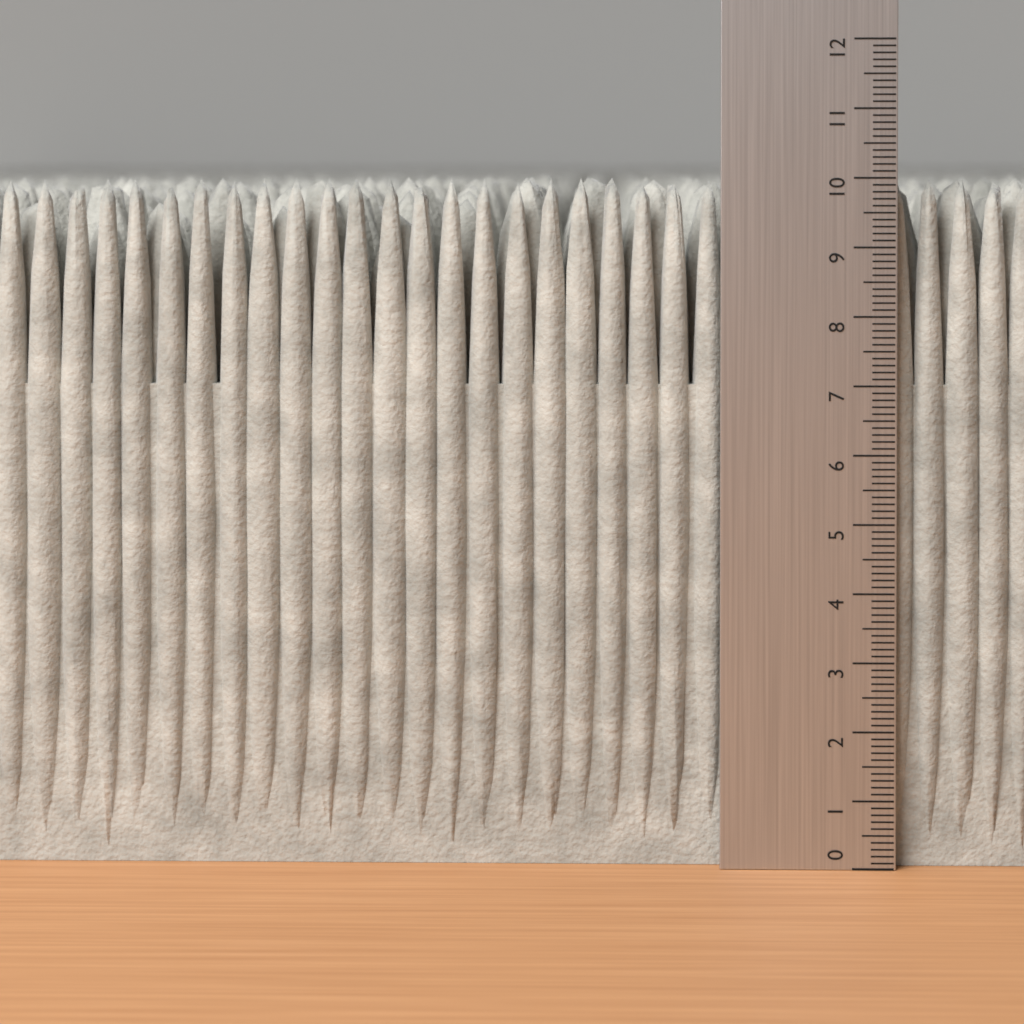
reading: 10.0 (no unit)
